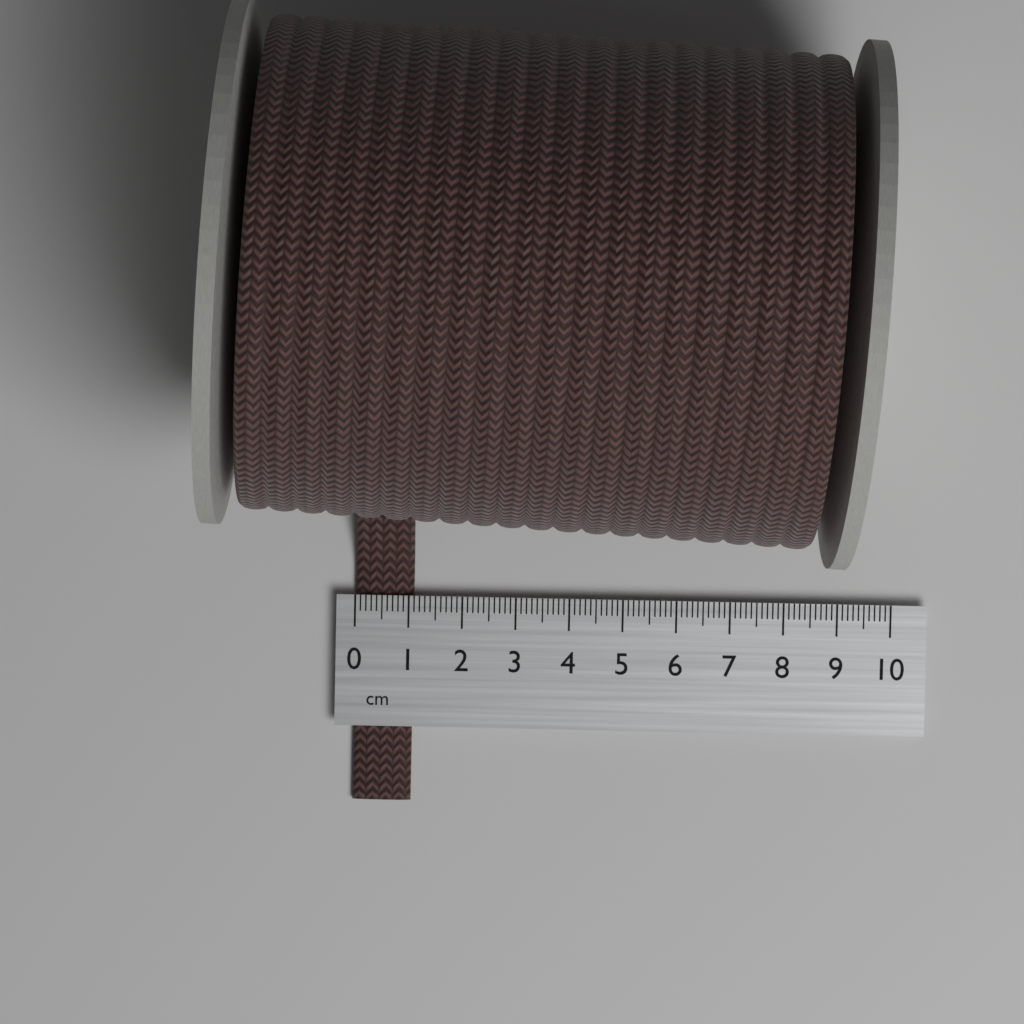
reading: 1.1 cm
